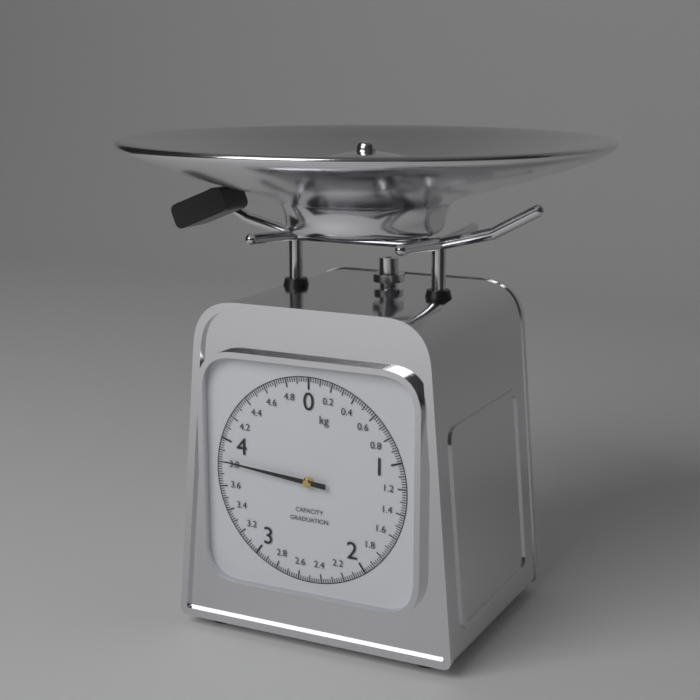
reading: 3.82 kg
